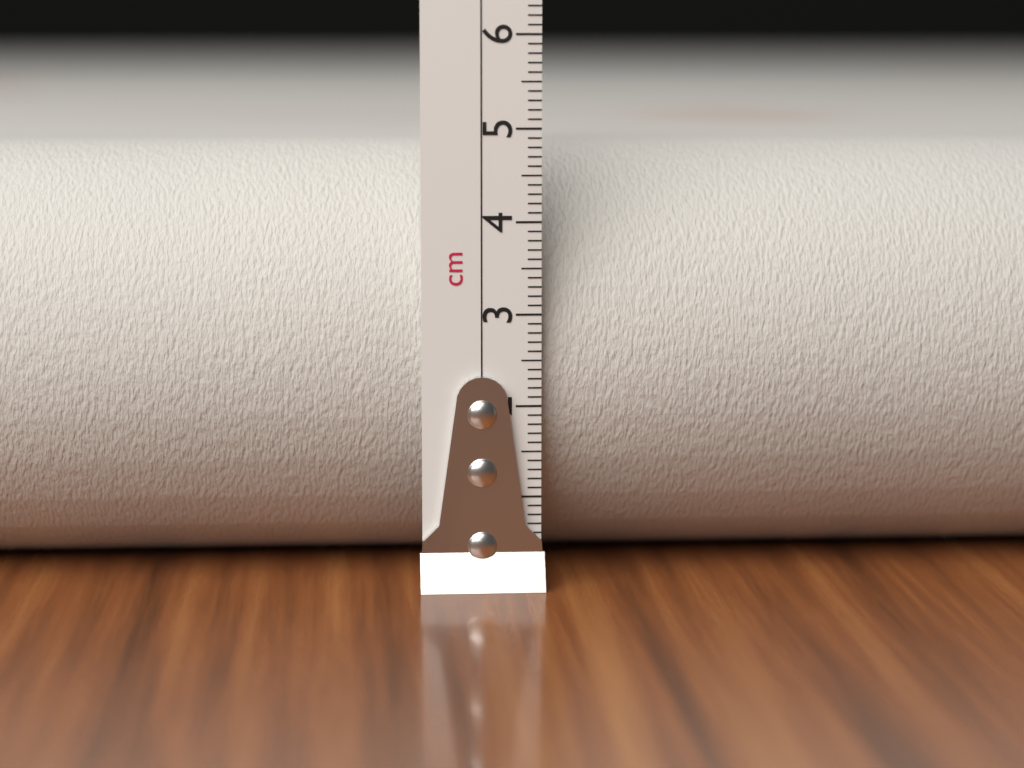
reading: 4.8 cm
